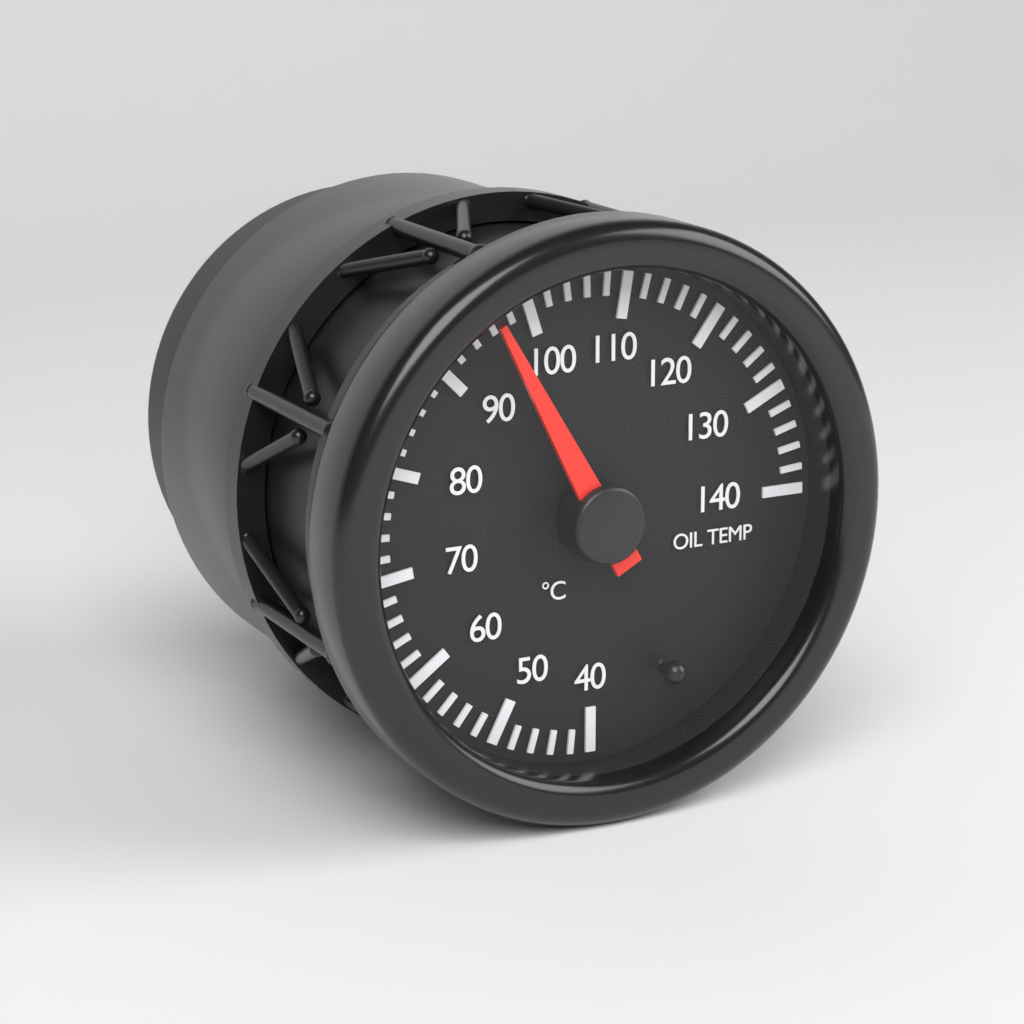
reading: 96 °C
